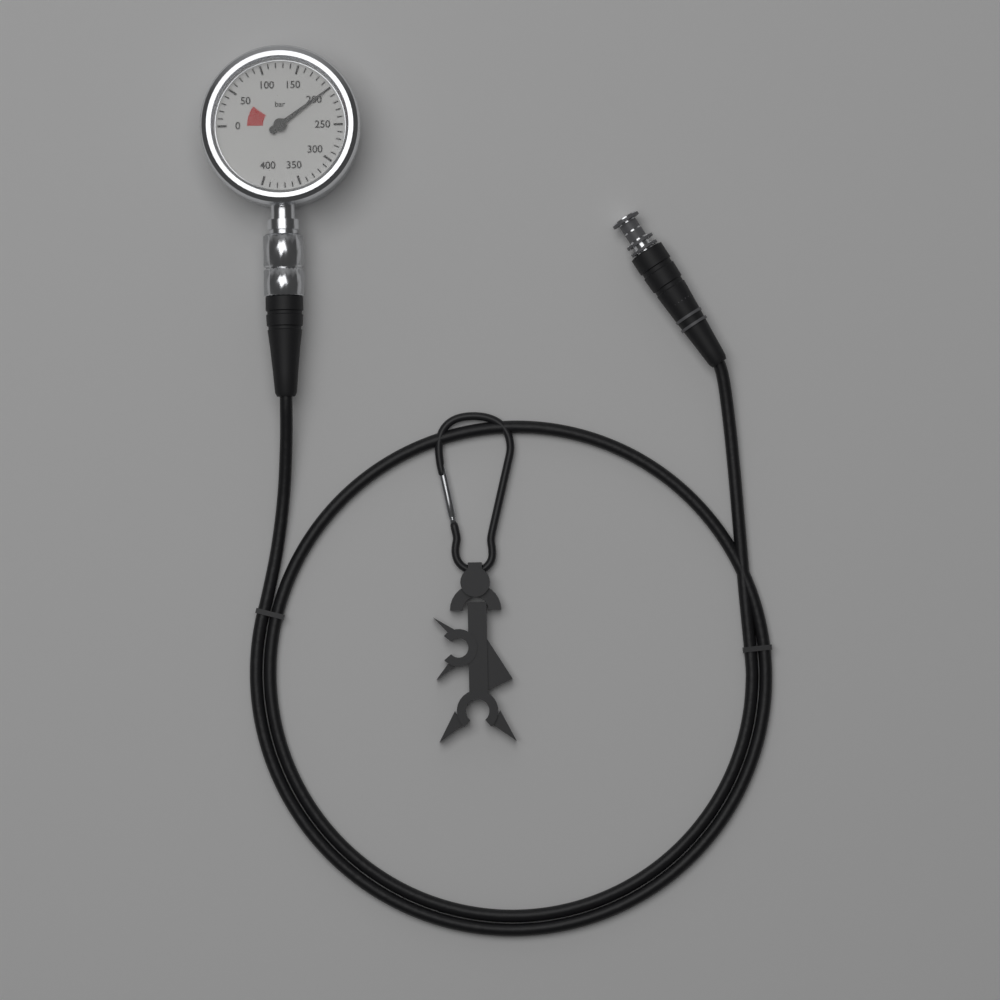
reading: 200 bar
